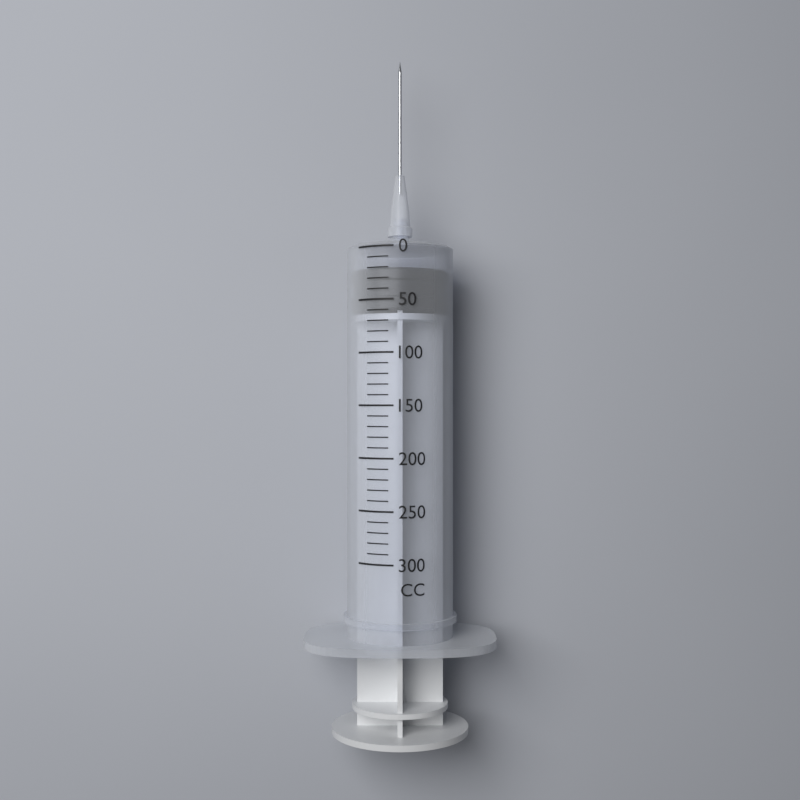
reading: 20 cc
